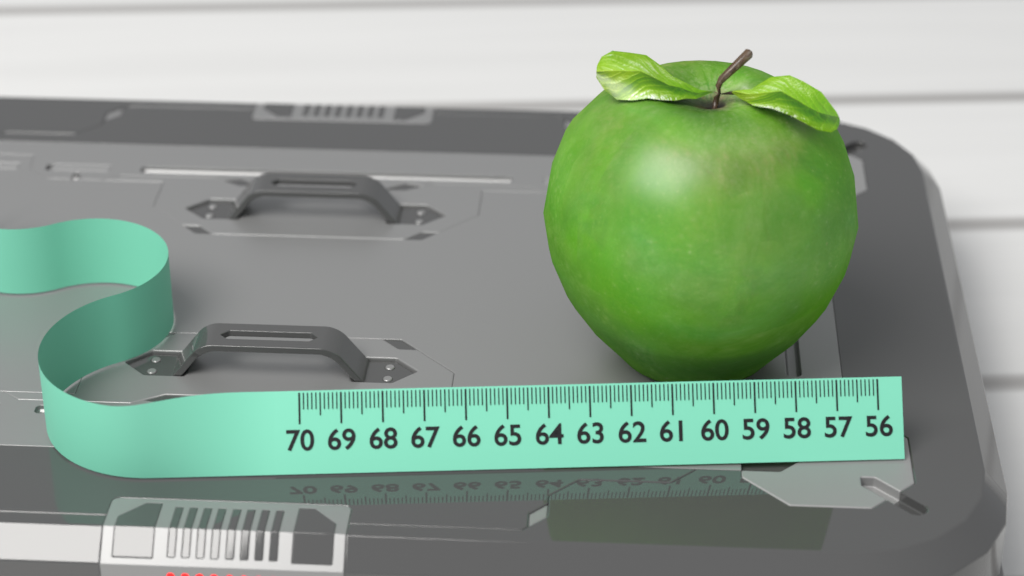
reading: 63.9 (no unit)
